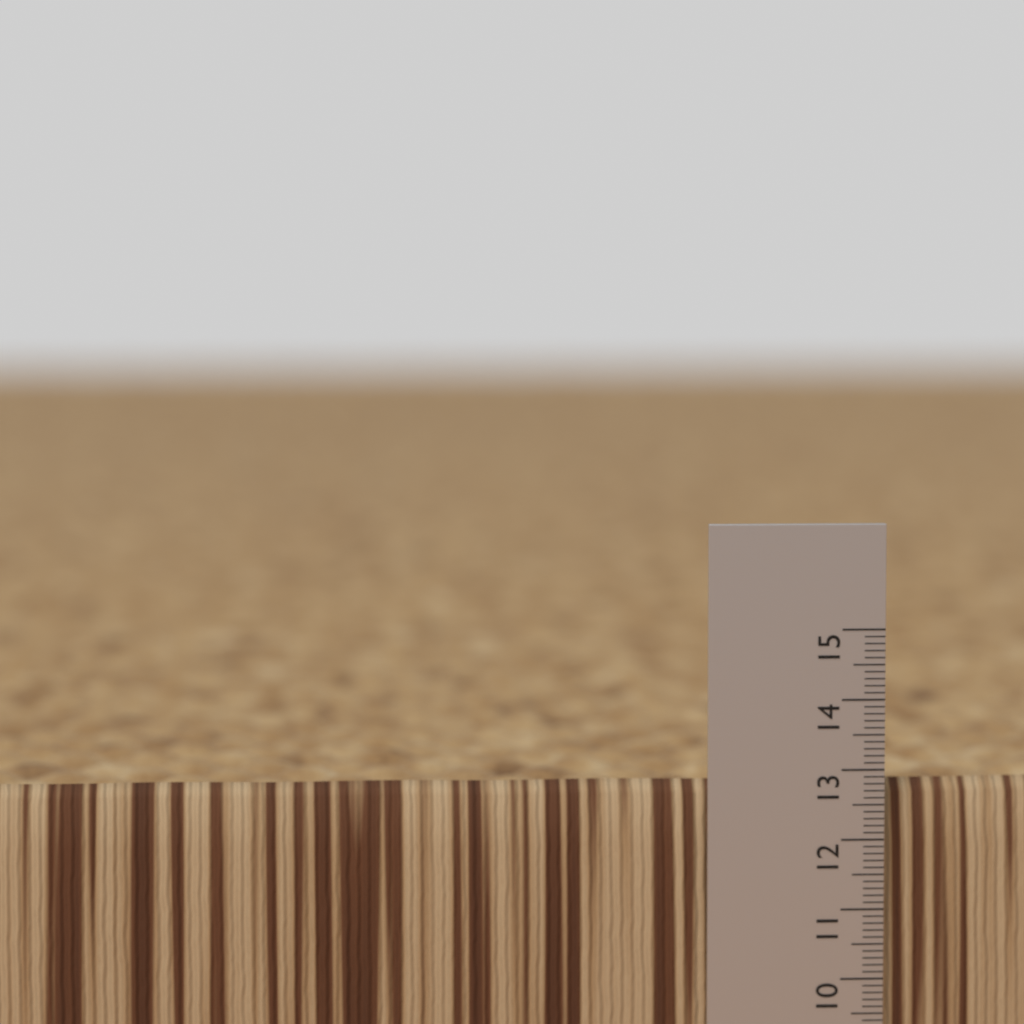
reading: 12.8 (no unit)
